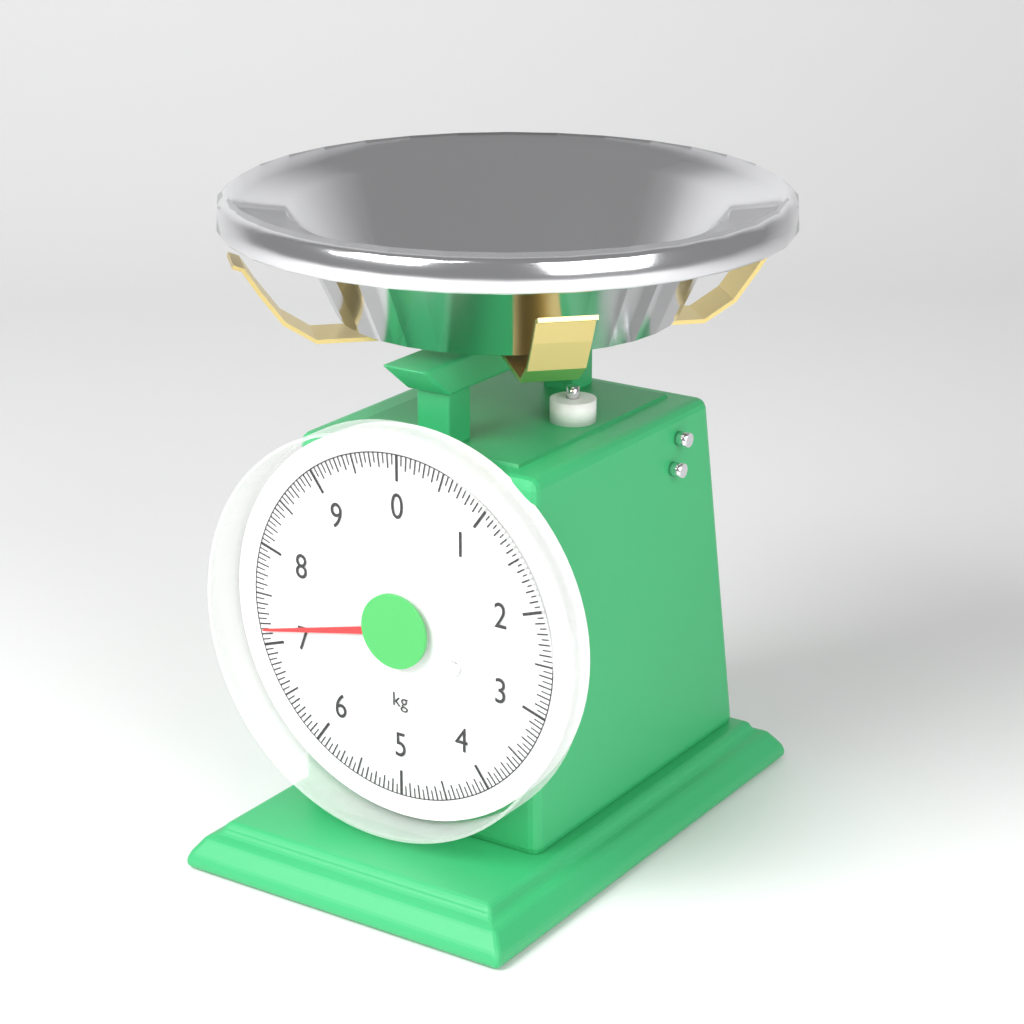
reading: 7.15 kg
